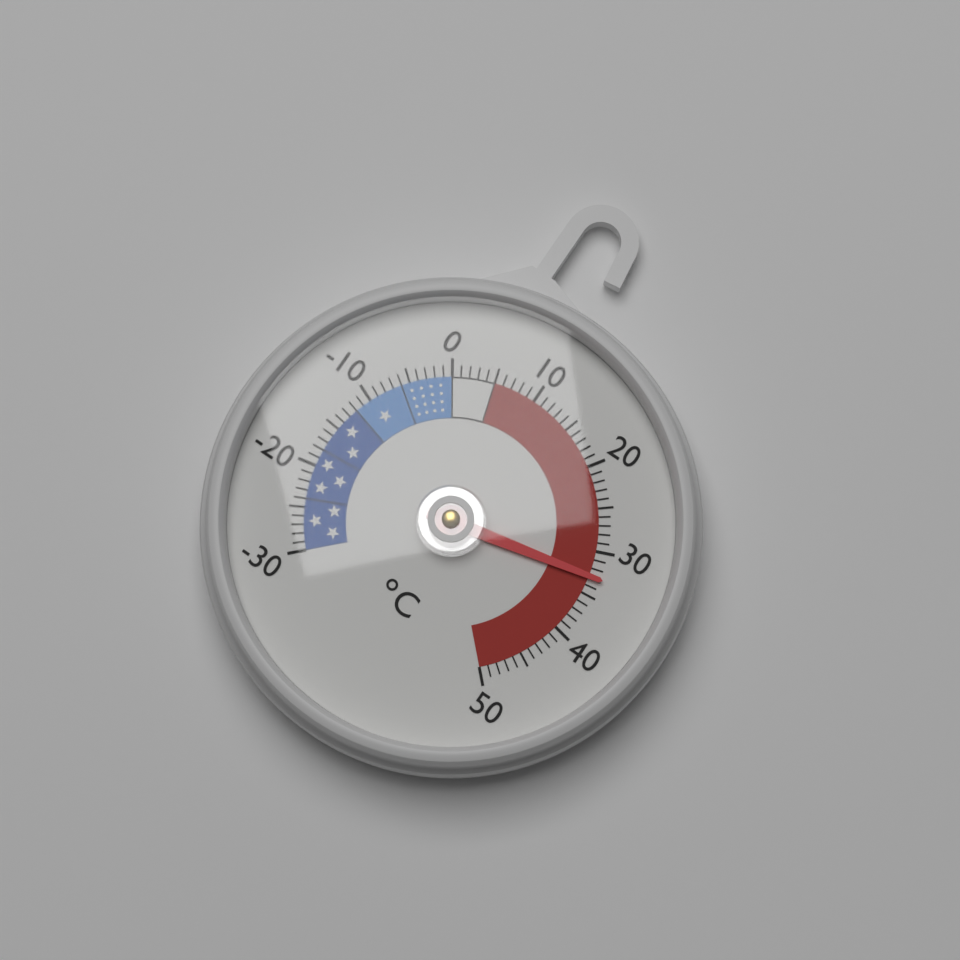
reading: 33 °C
